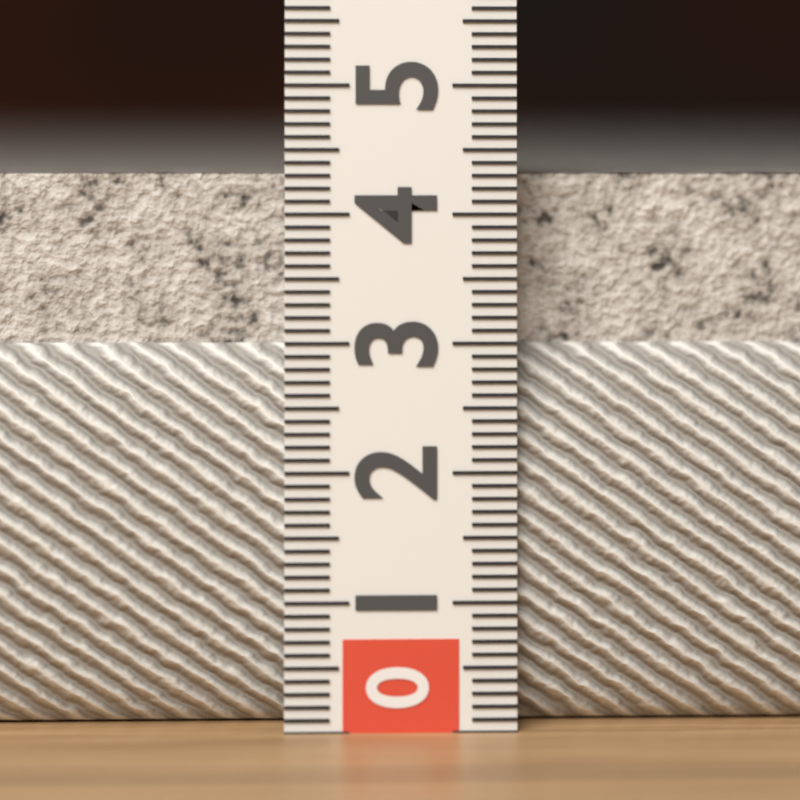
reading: 4.4 (no unit)
